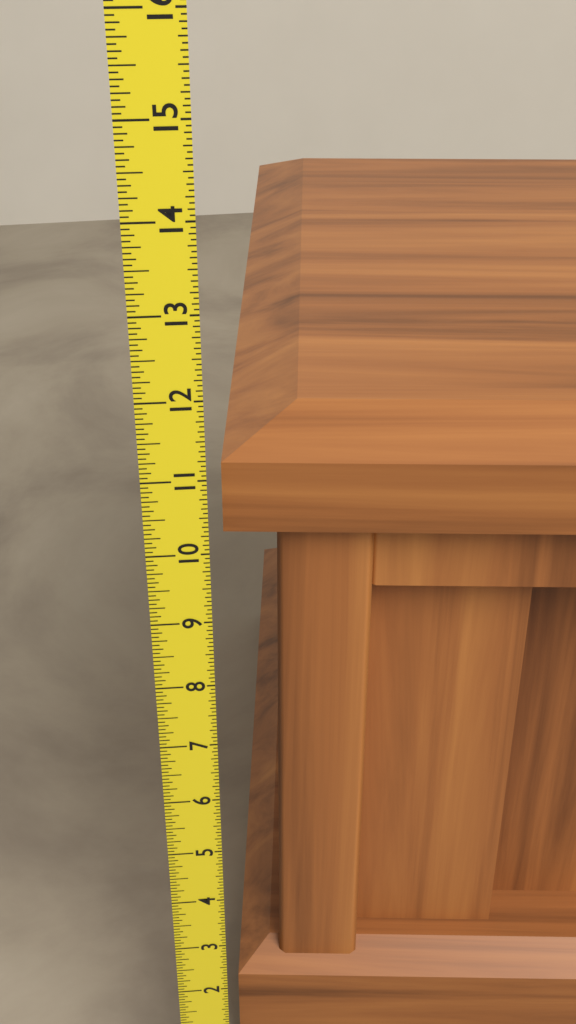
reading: 11.4375 (no unit)
